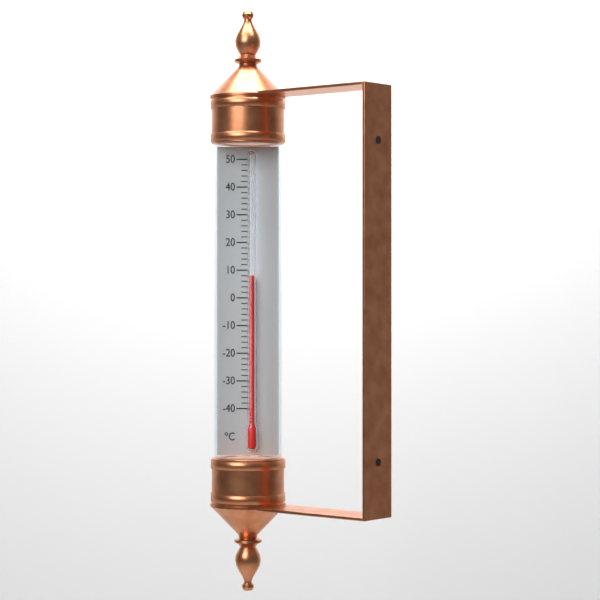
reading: 8 °C
